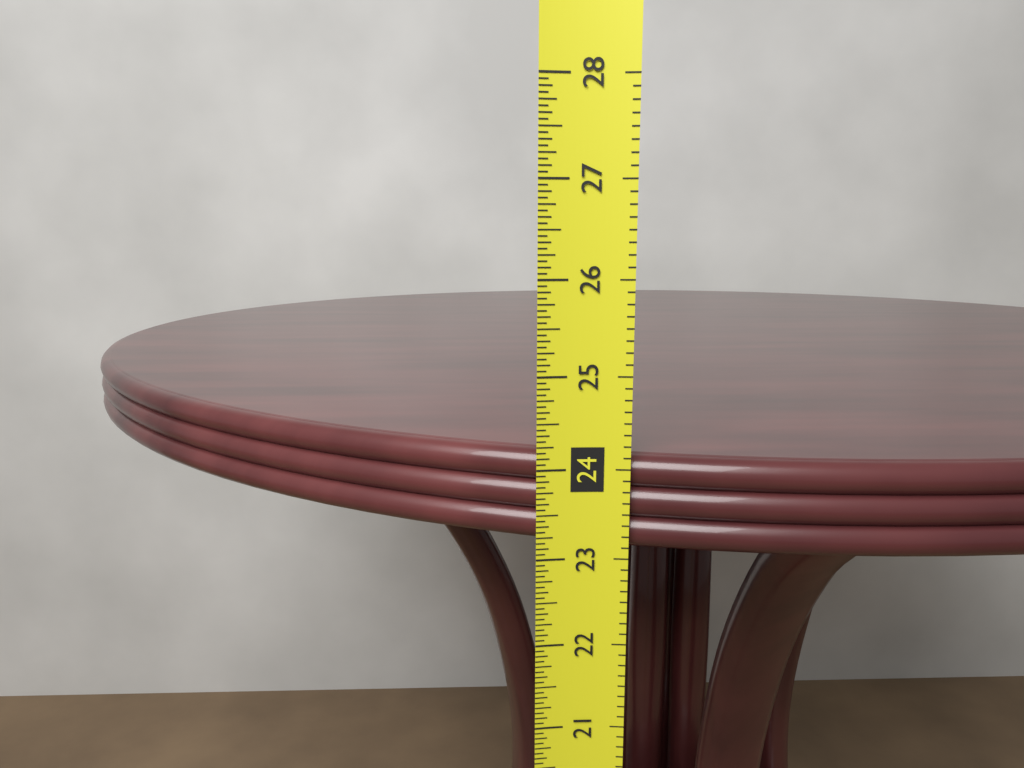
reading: 24.1250 in
